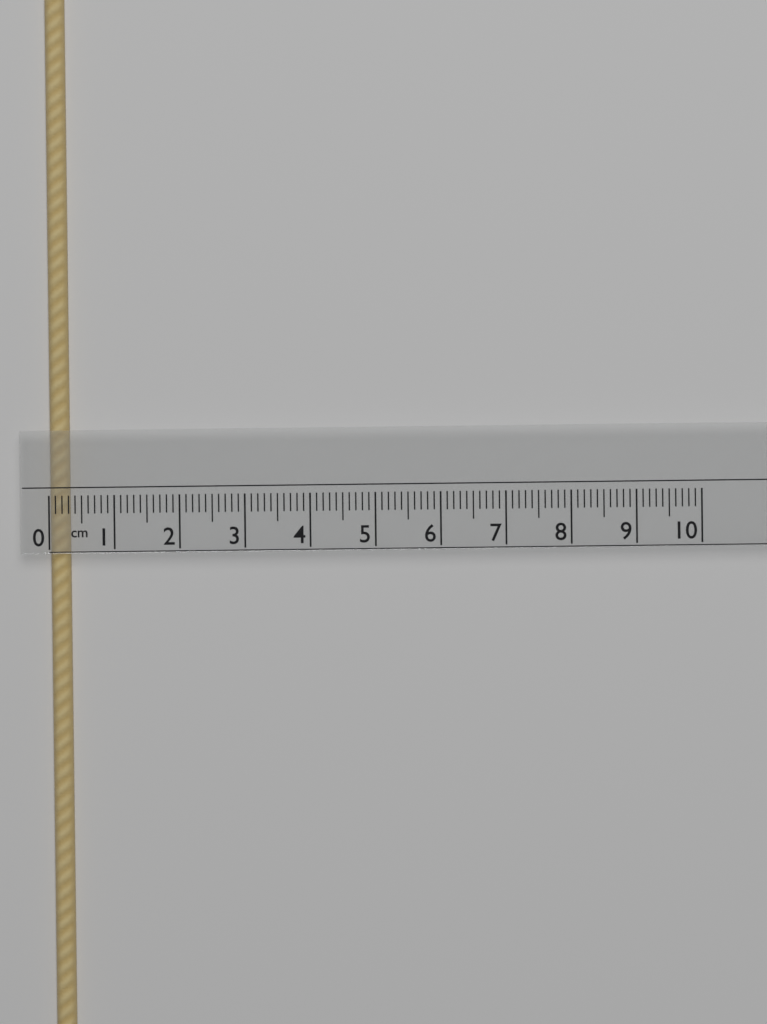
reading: 0.3 cm
